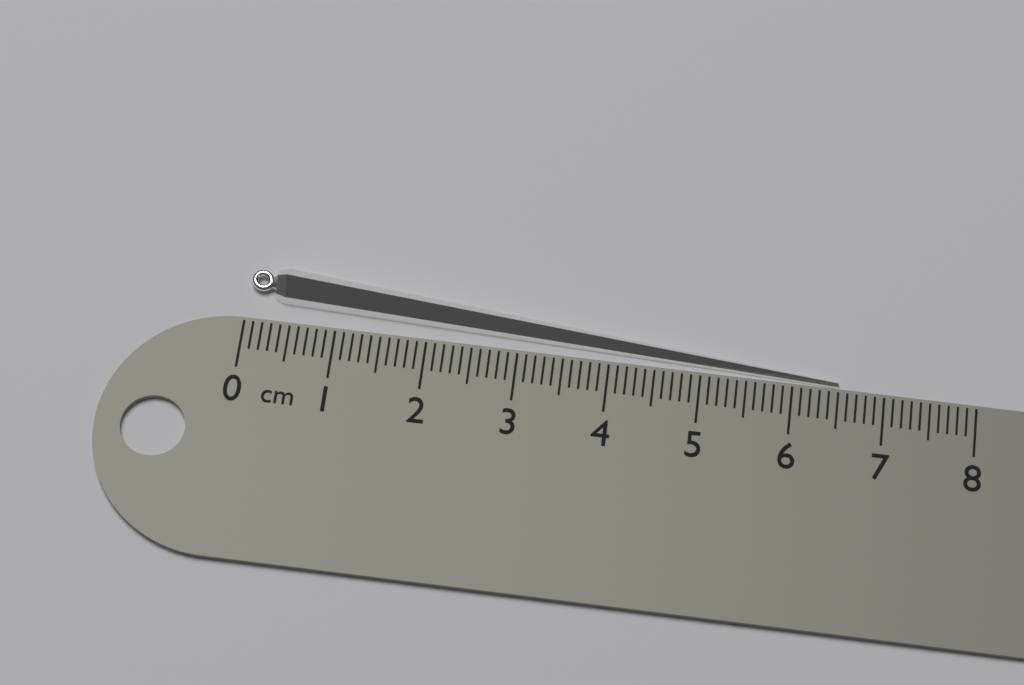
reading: 6.5 cm
